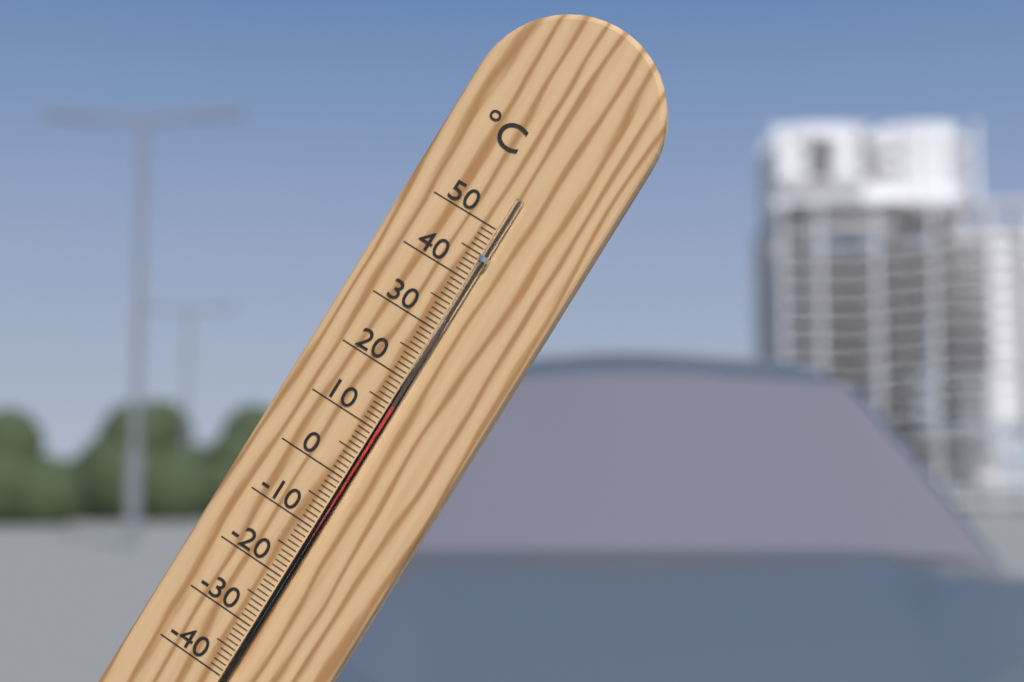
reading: 15 °C
